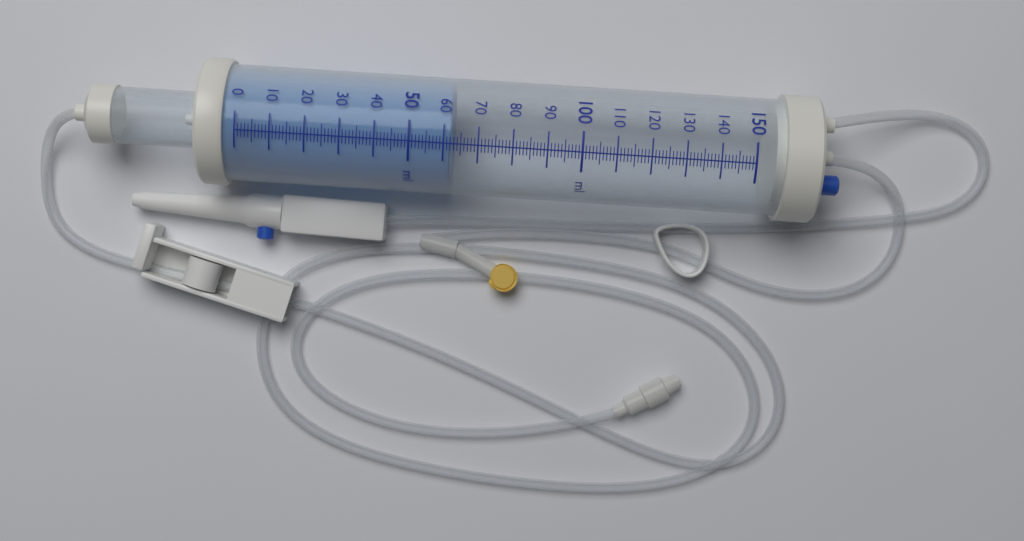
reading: 62 ml
